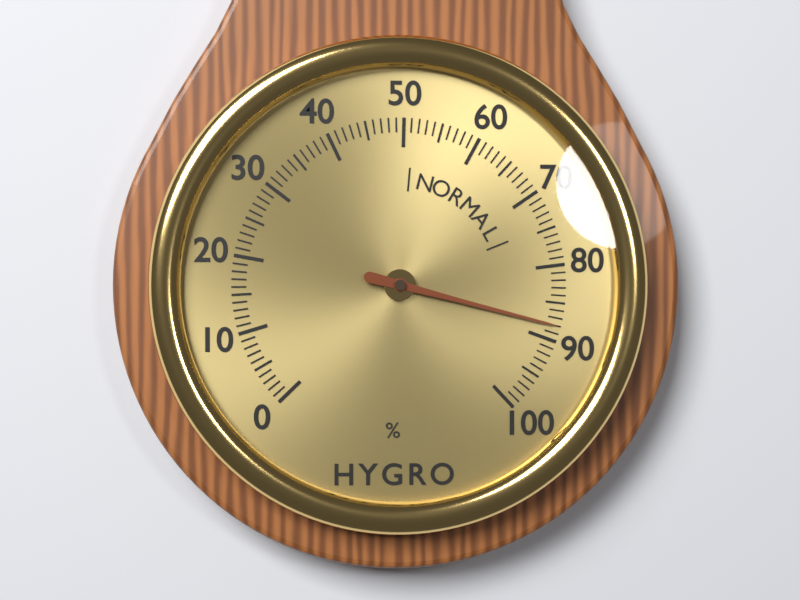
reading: 88 %
